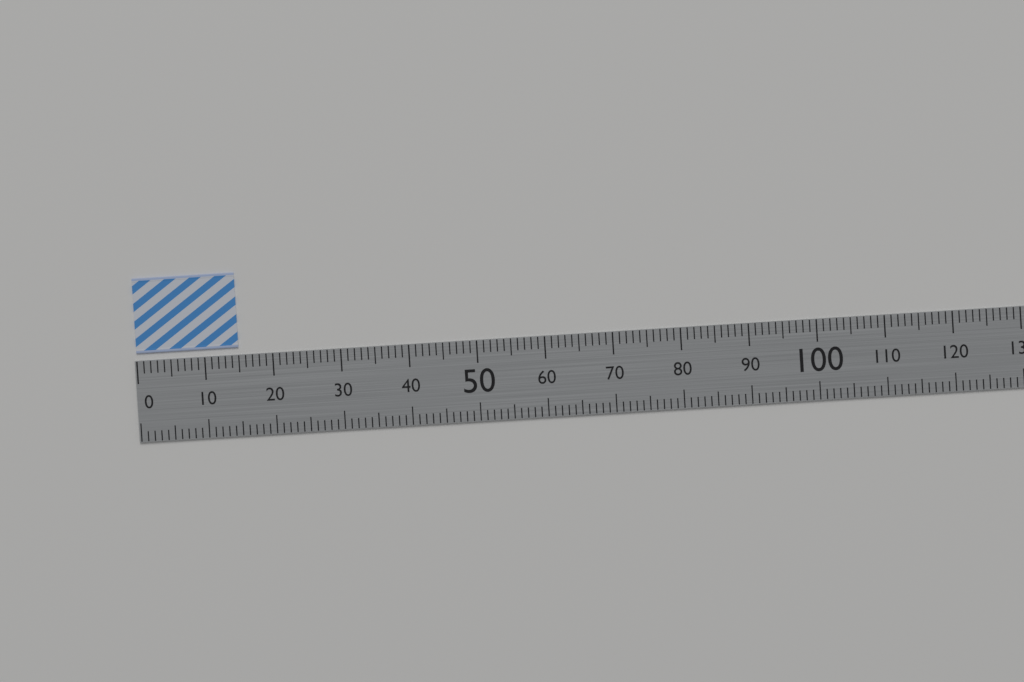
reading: 15 (no unit)
